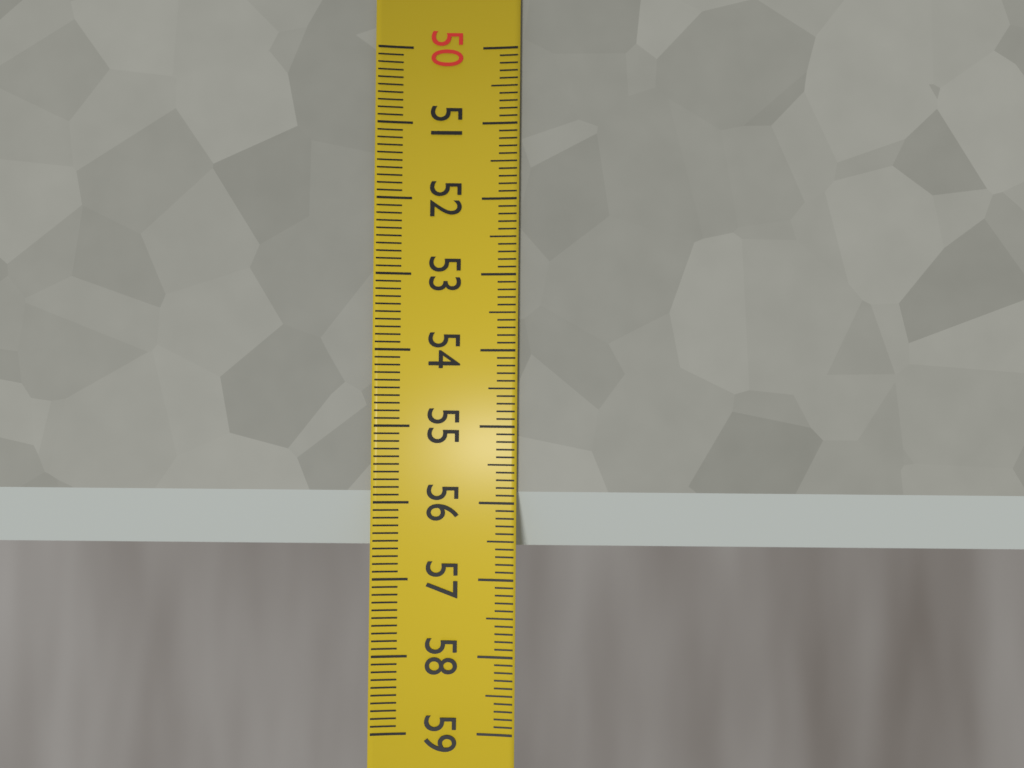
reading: 56.6 (no unit)
